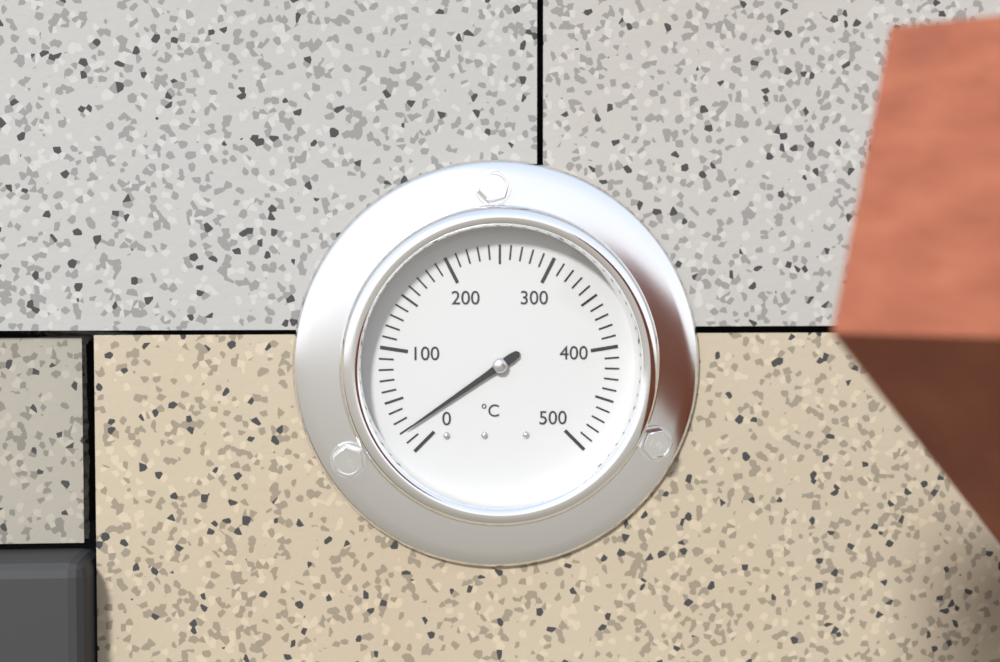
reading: 20 °C
